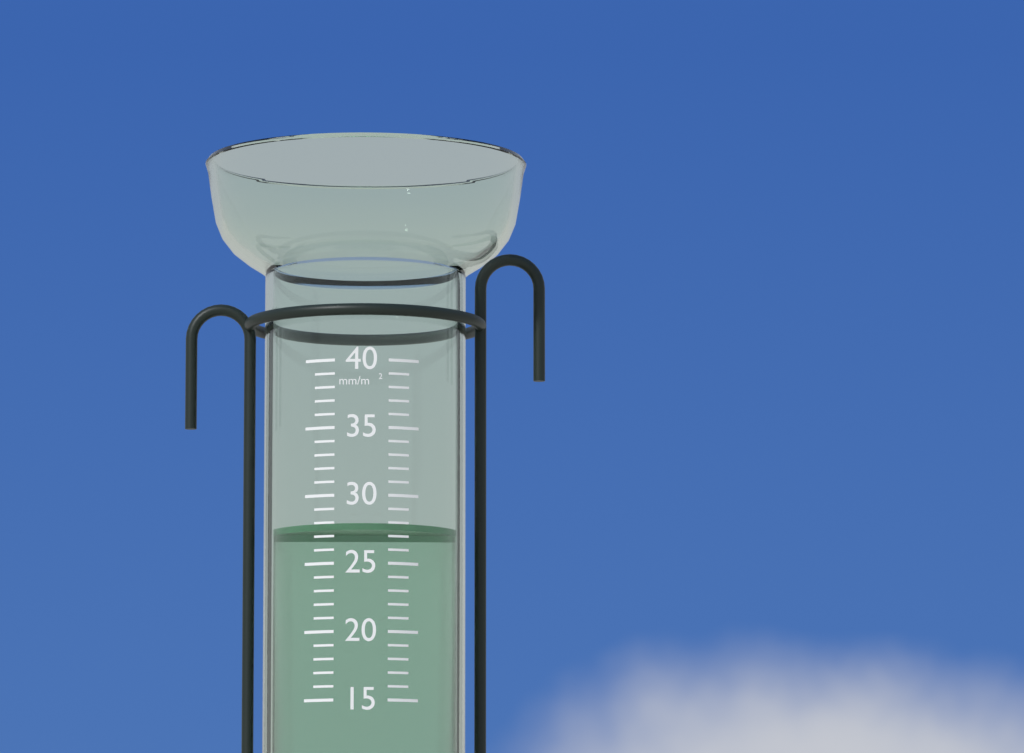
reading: 28 mm/m²
